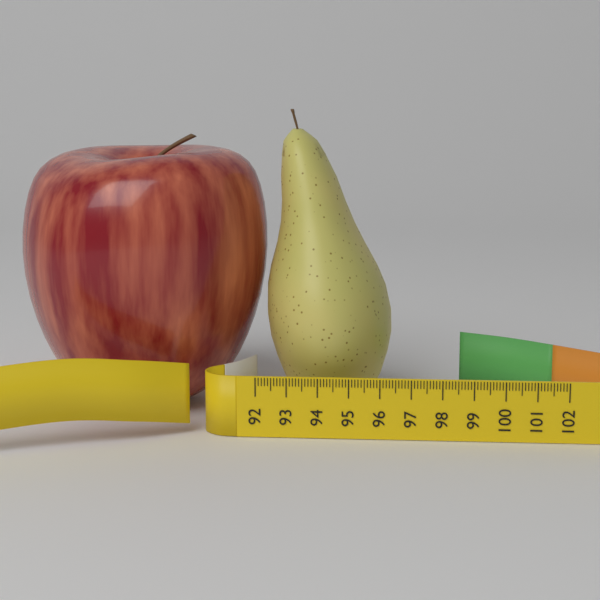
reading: 96.3 (no unit)
